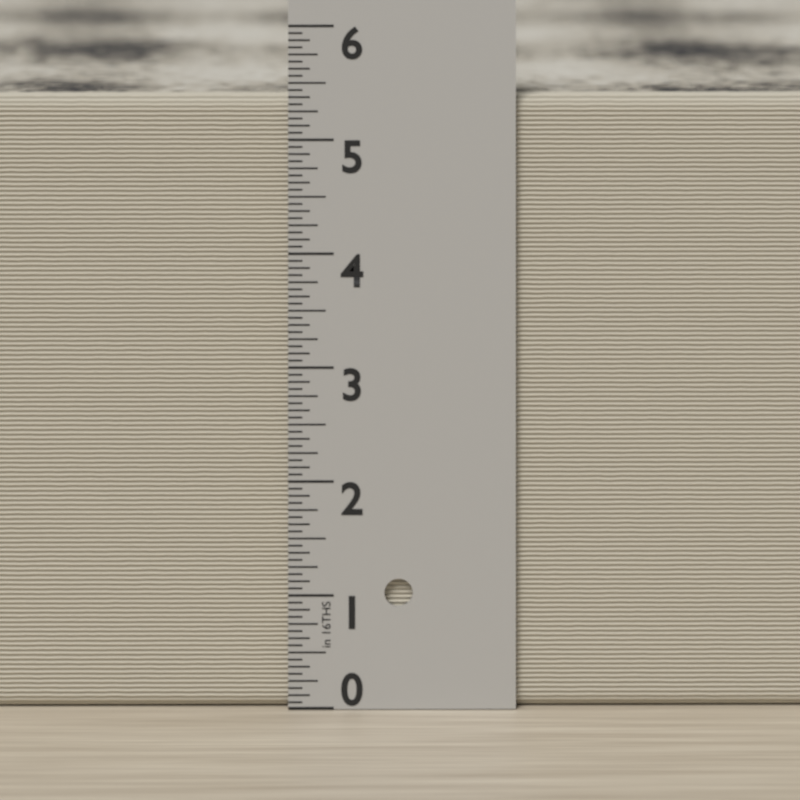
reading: 5.3750 in
